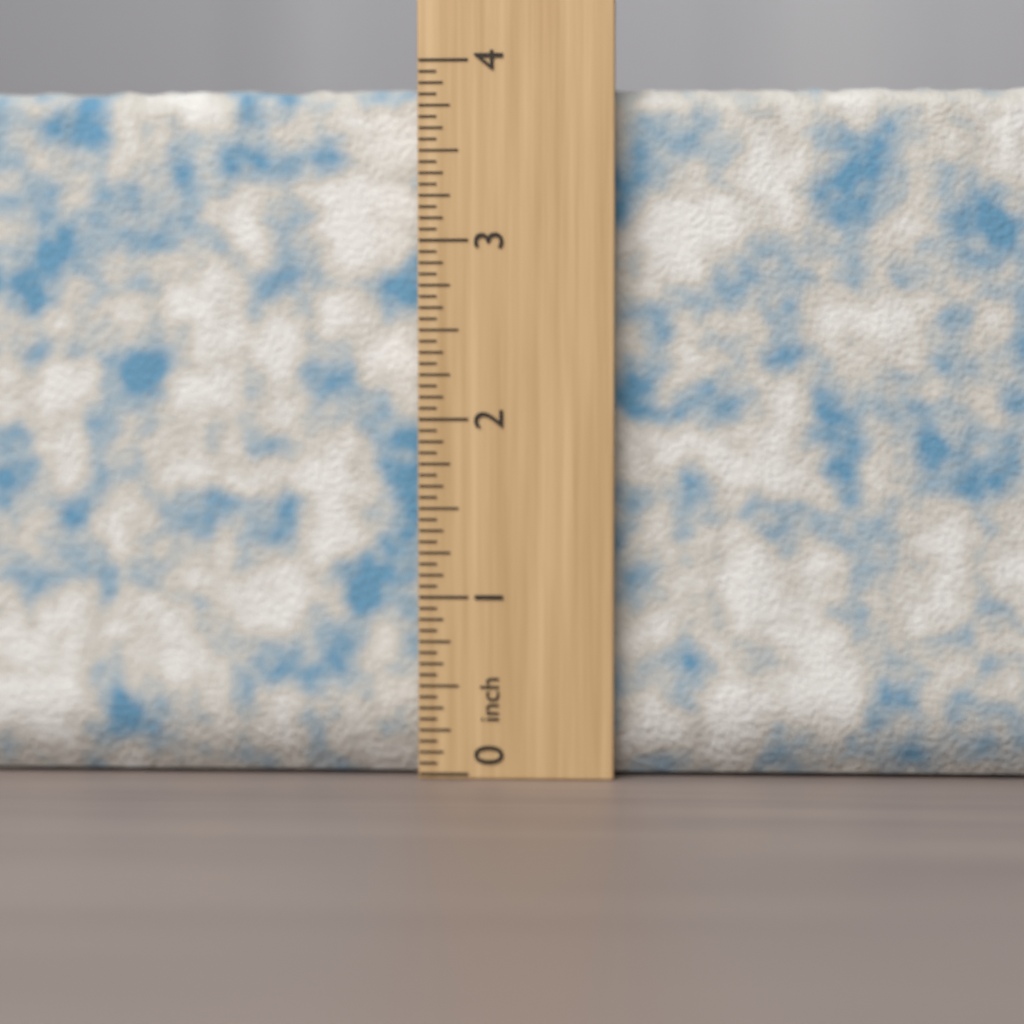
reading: 3.8750 inch
